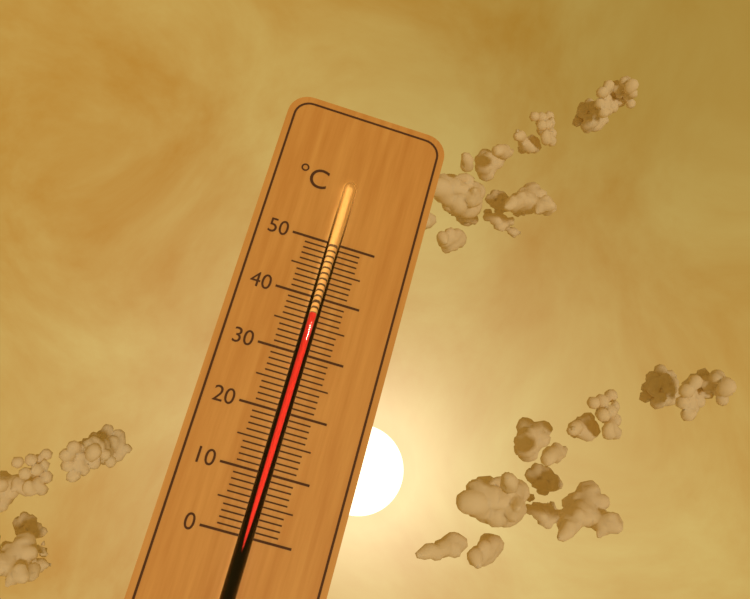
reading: 37 °C
